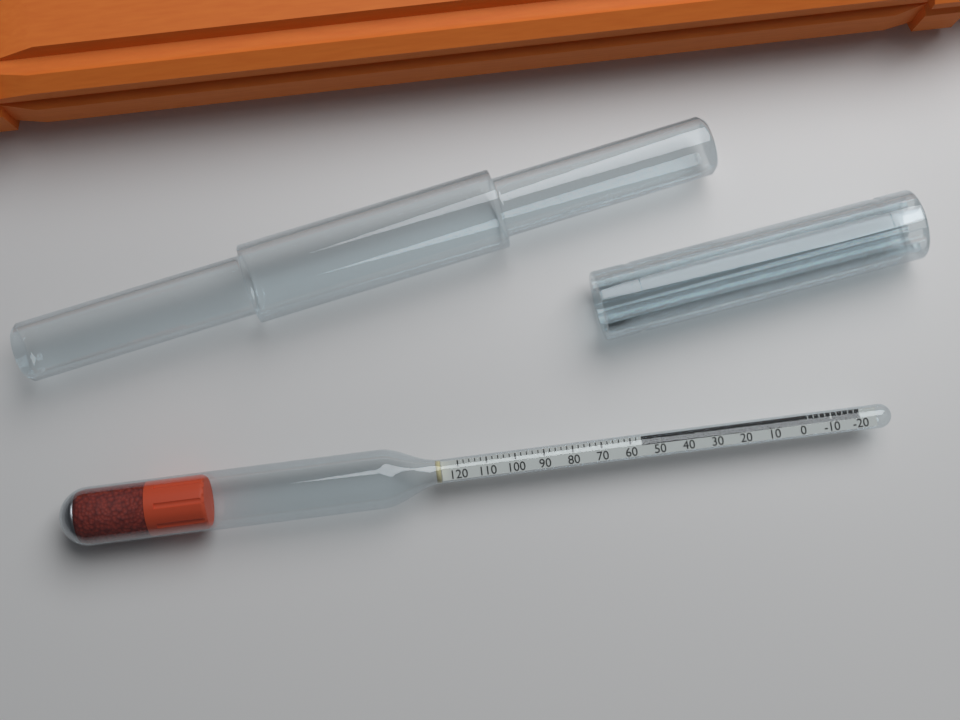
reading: 56 (no unit)
